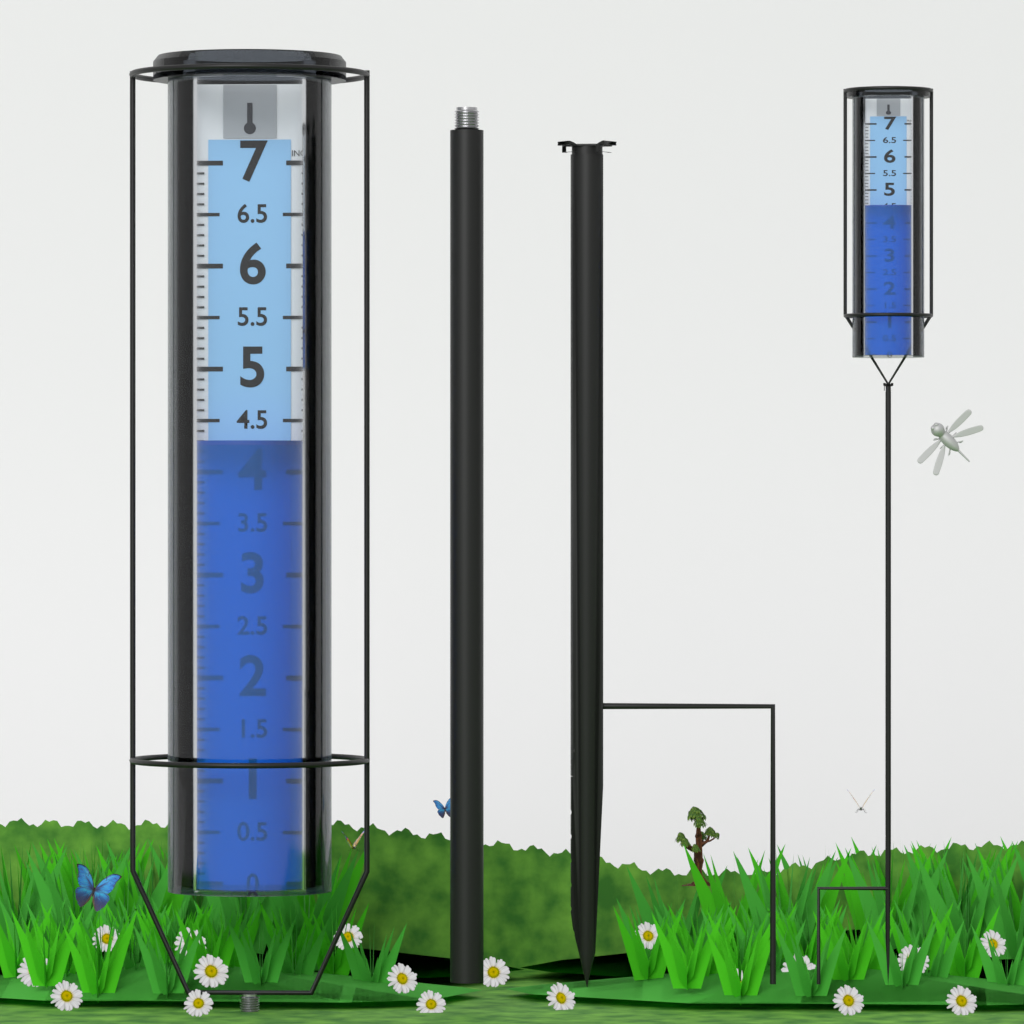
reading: 4.3 in
